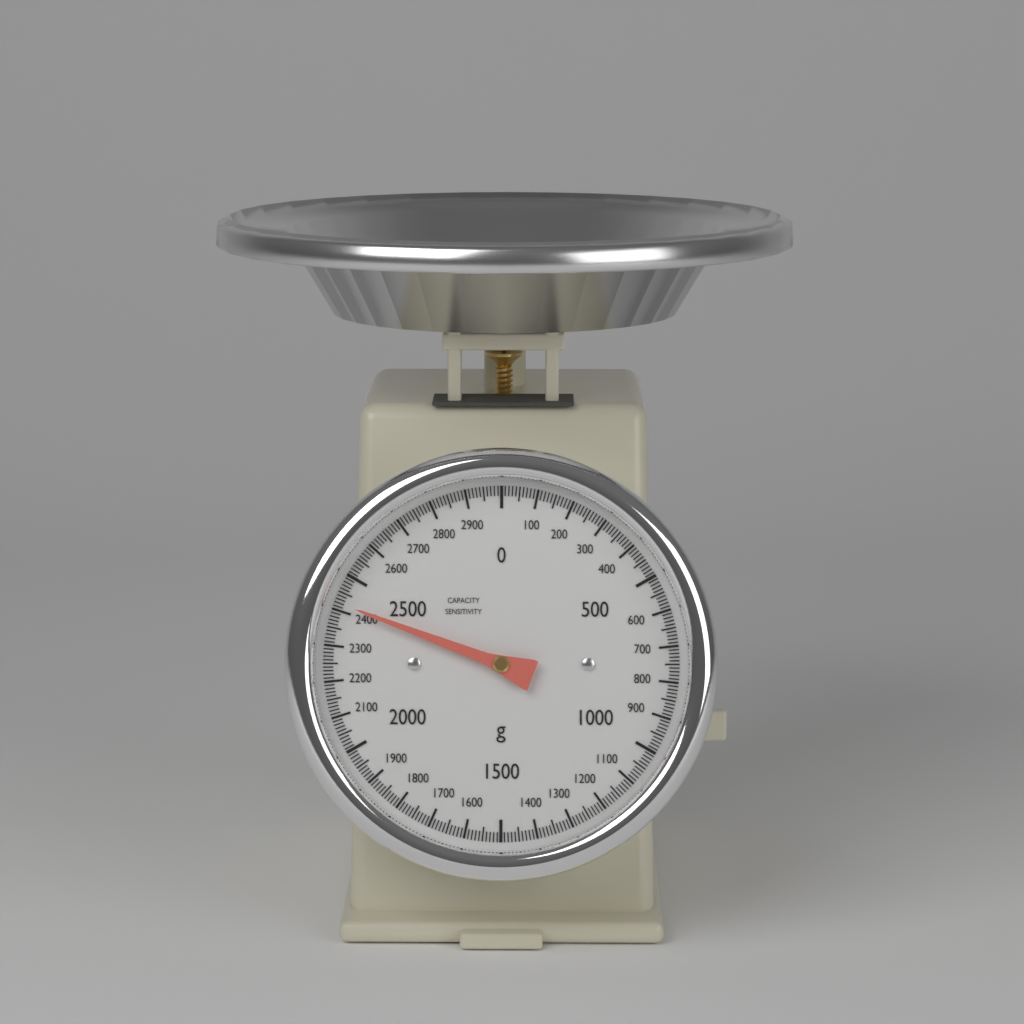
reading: 2420 g
